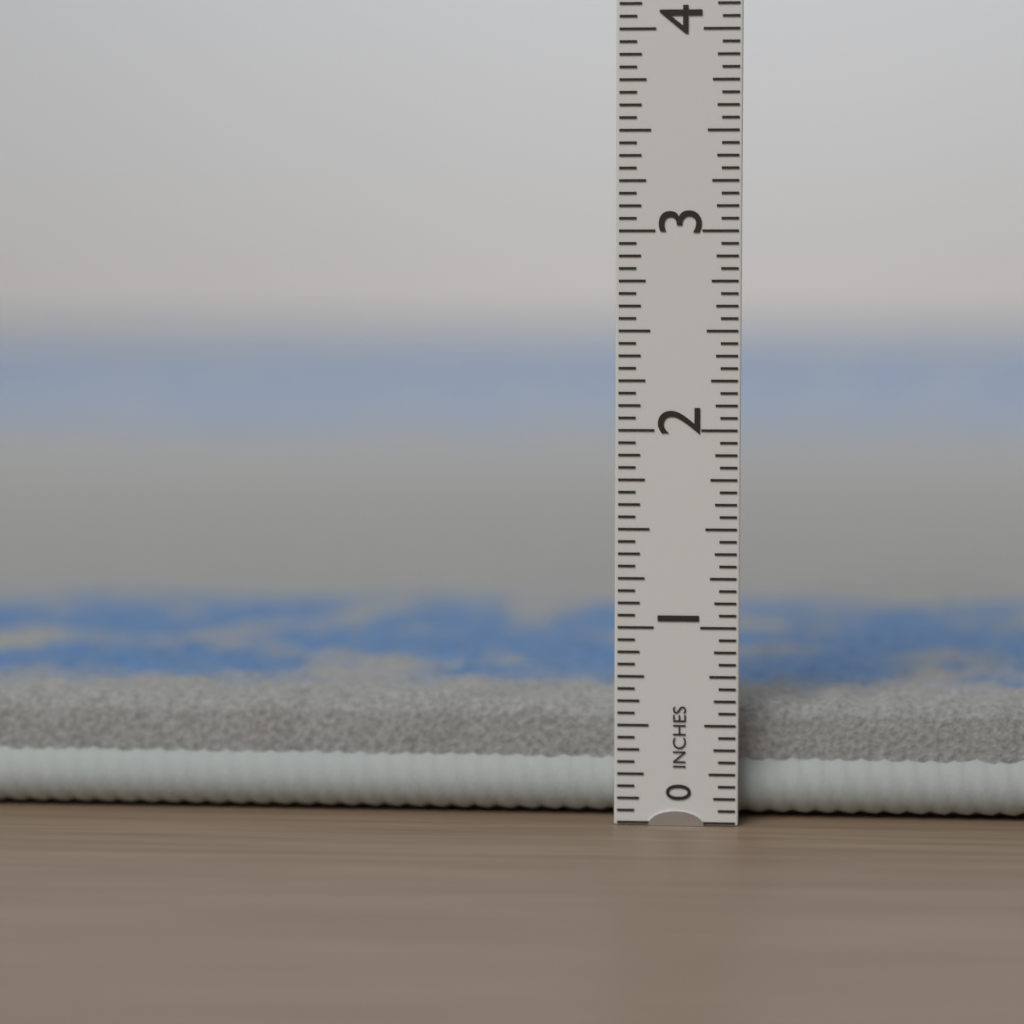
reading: 0.6250 in
